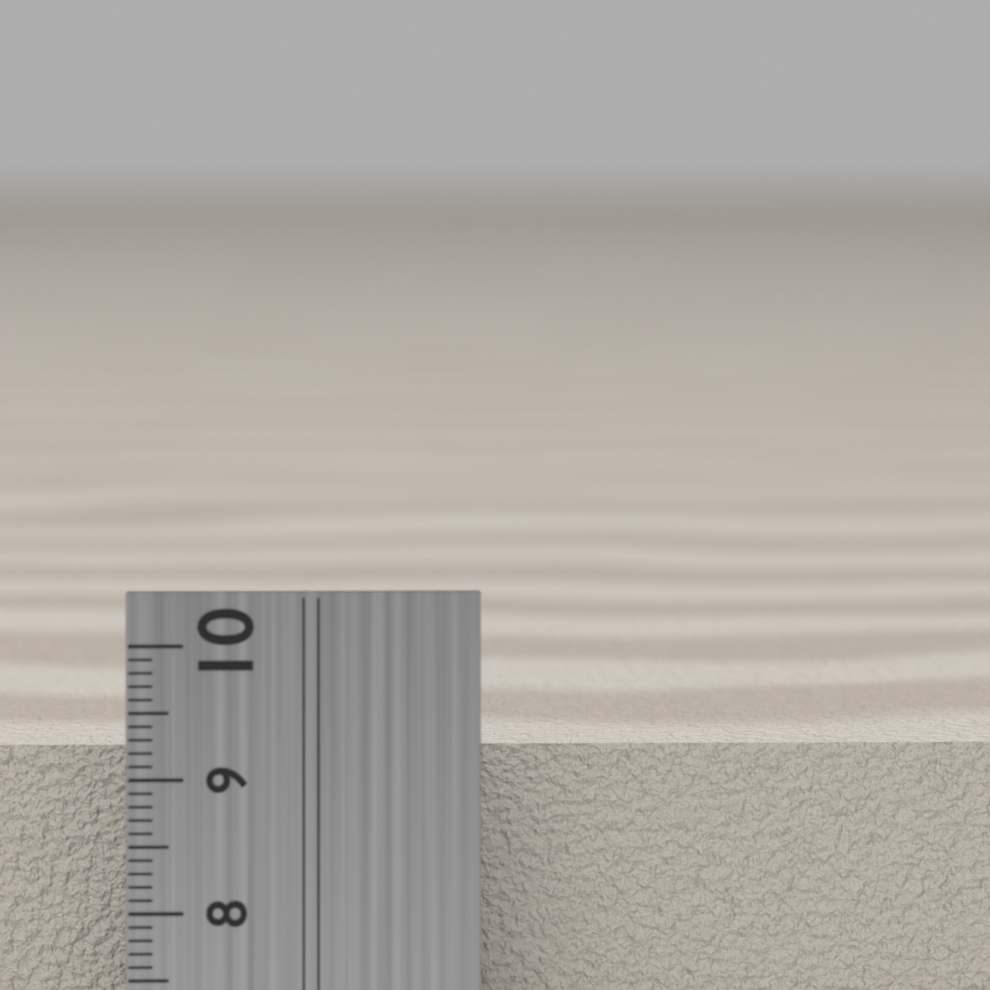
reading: 9.1 cm
